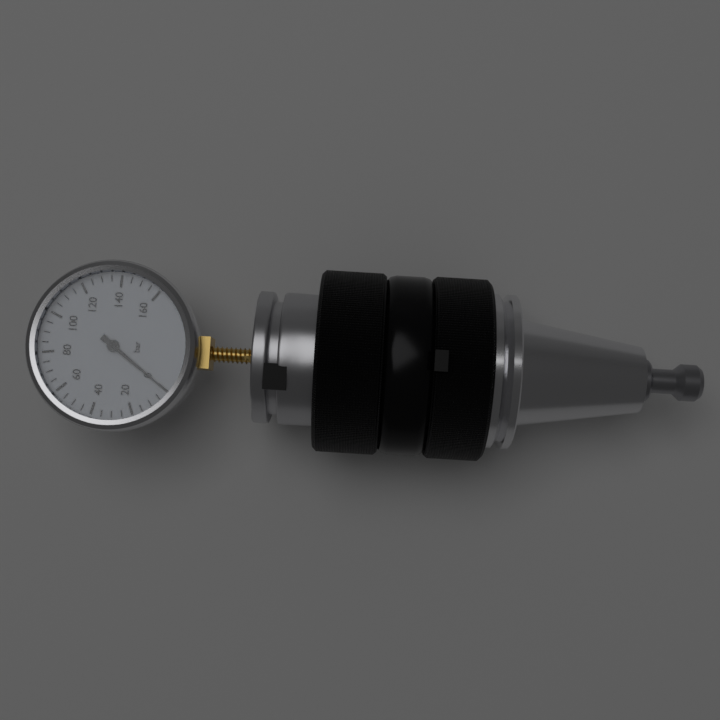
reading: 0 bar
